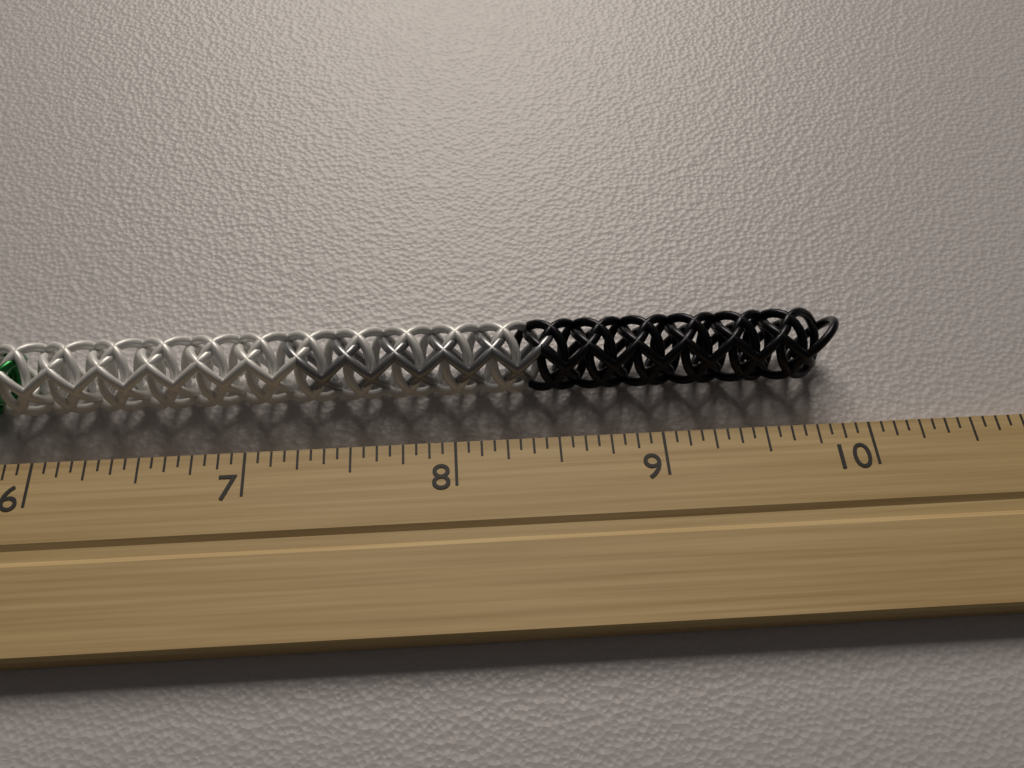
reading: 9.9375 inch
